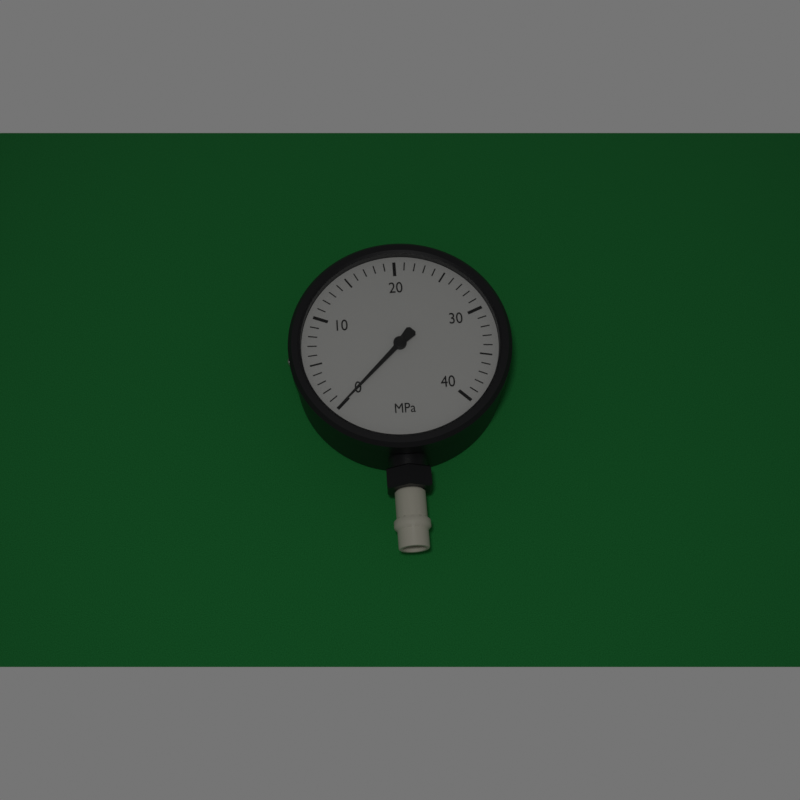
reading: 0 MPa
